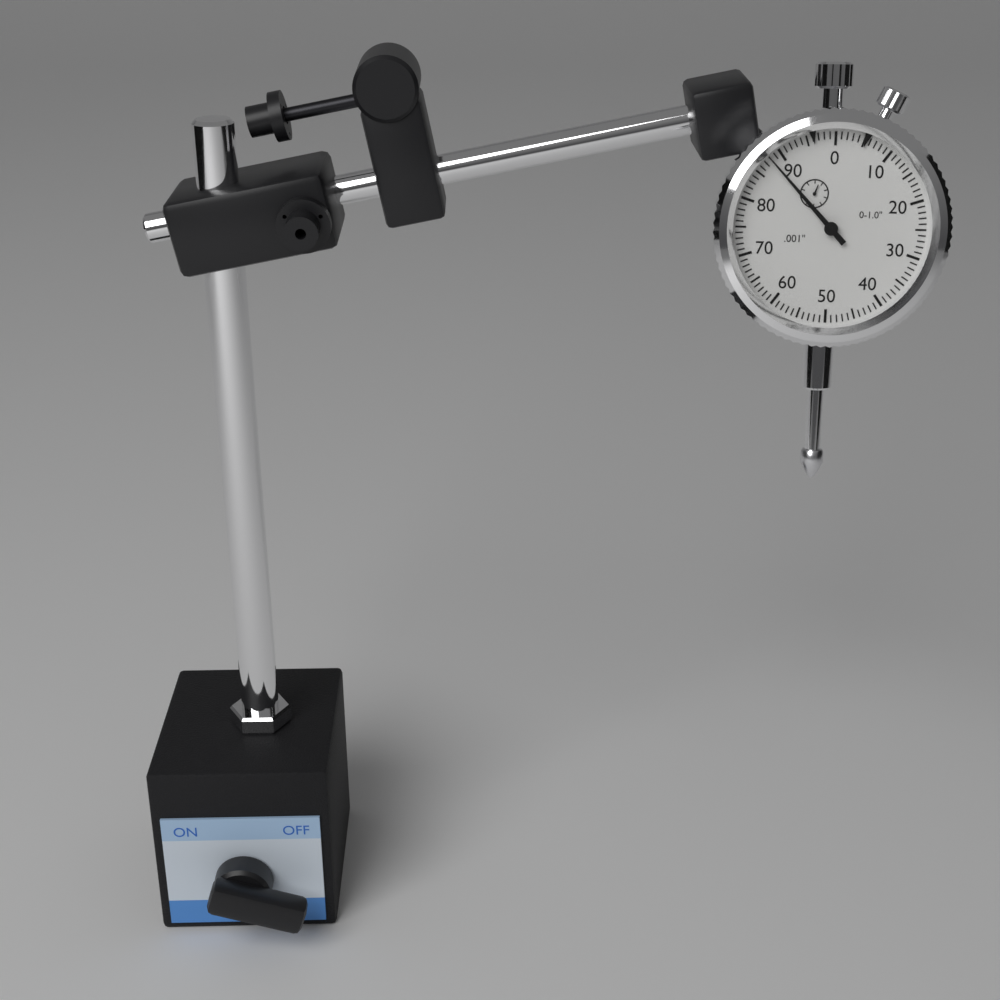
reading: 0.088 in
